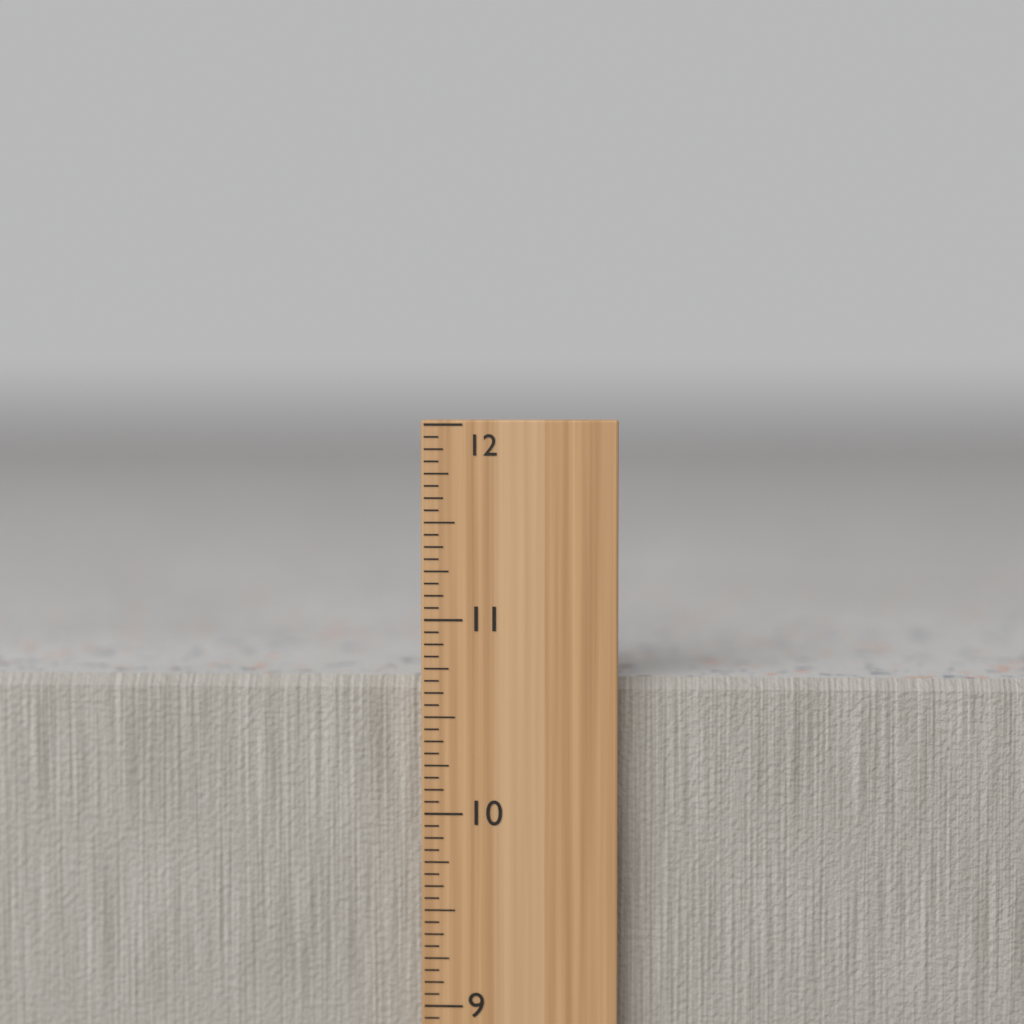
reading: 10.6875 in
